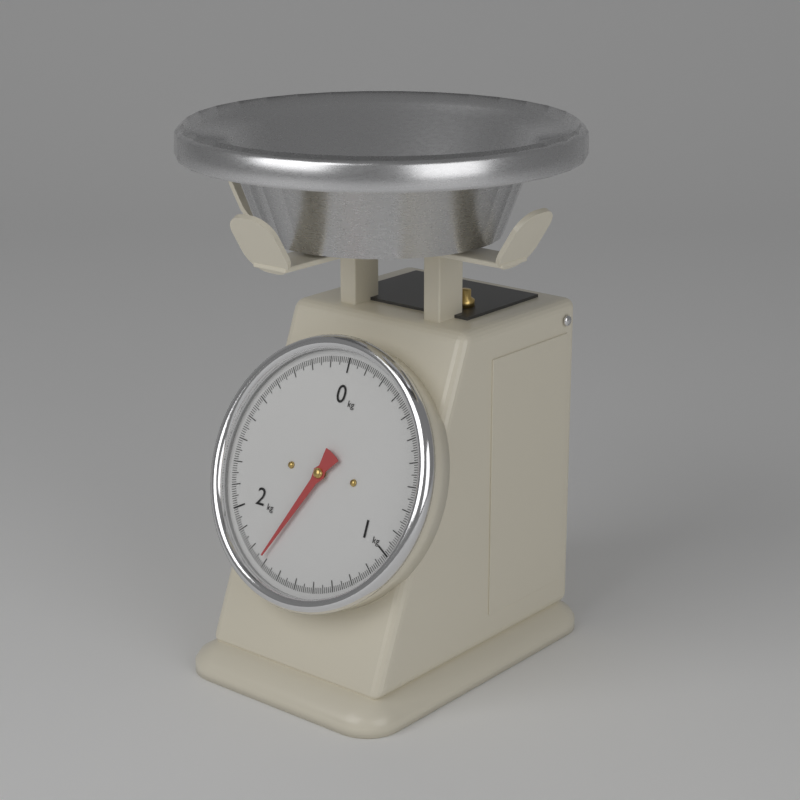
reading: 1.72 kg
